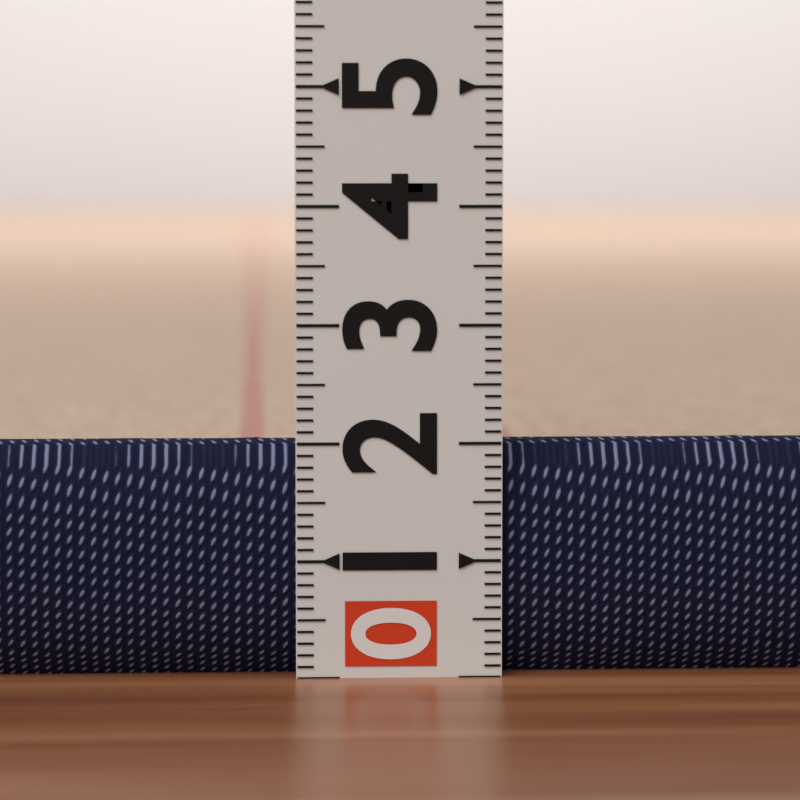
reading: 2.0 (no unit)
